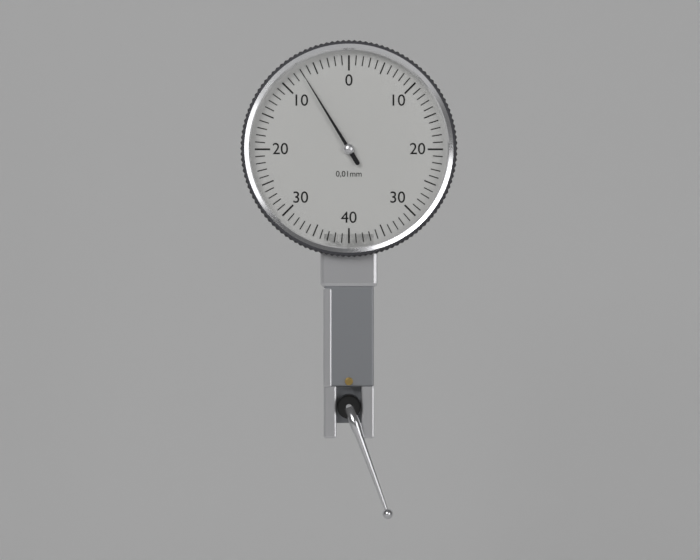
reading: 0.07 mm
